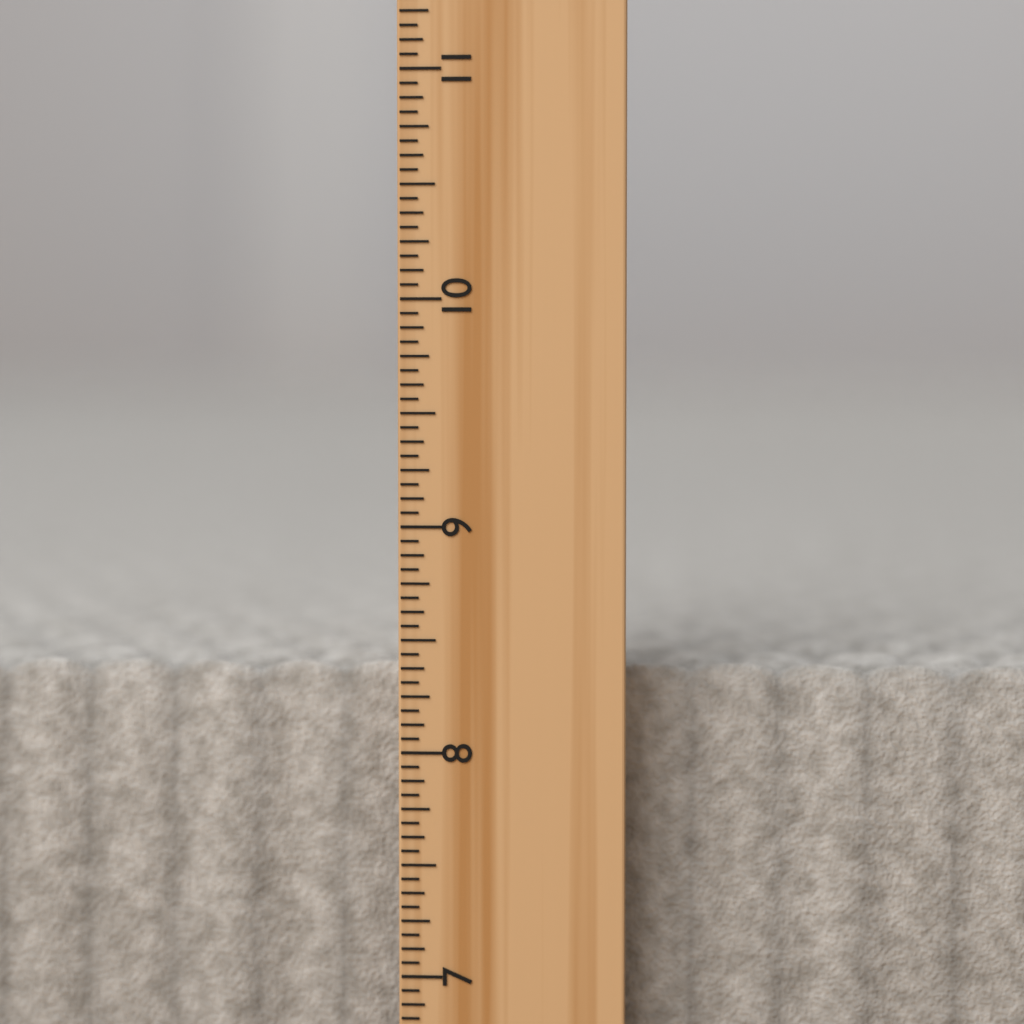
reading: 8.3750 inch
